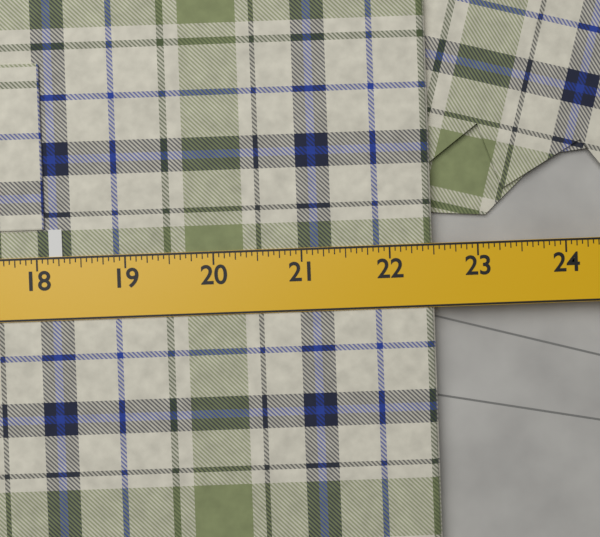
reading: 22.5000 in
